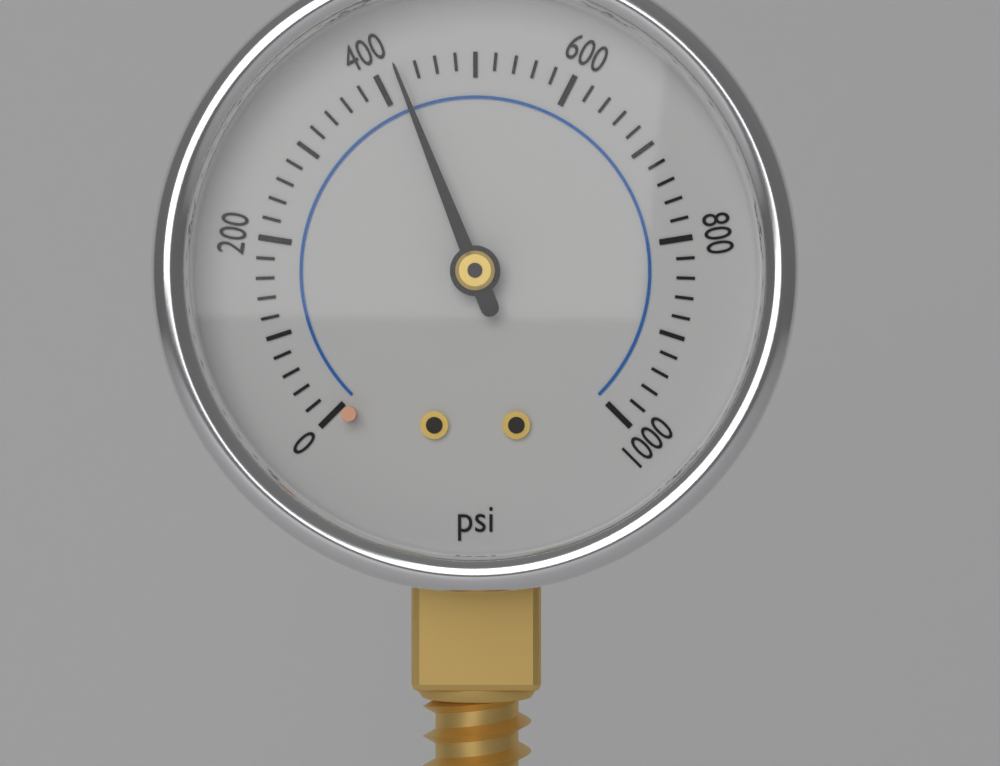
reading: 420 psi
